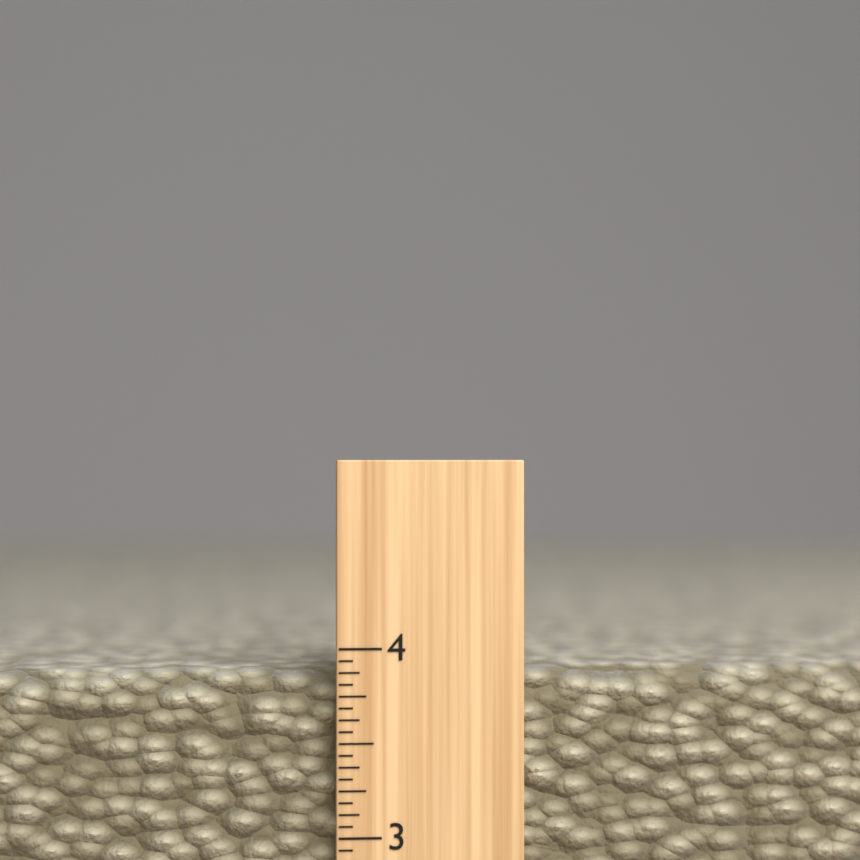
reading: 3.8750 inch
